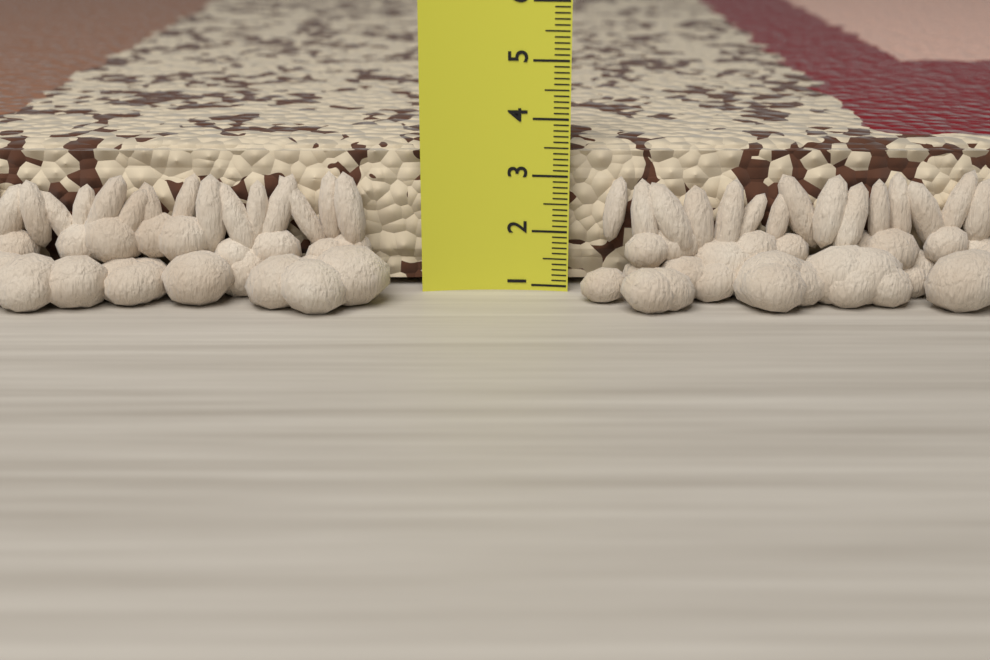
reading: 3.5 (no unit)
